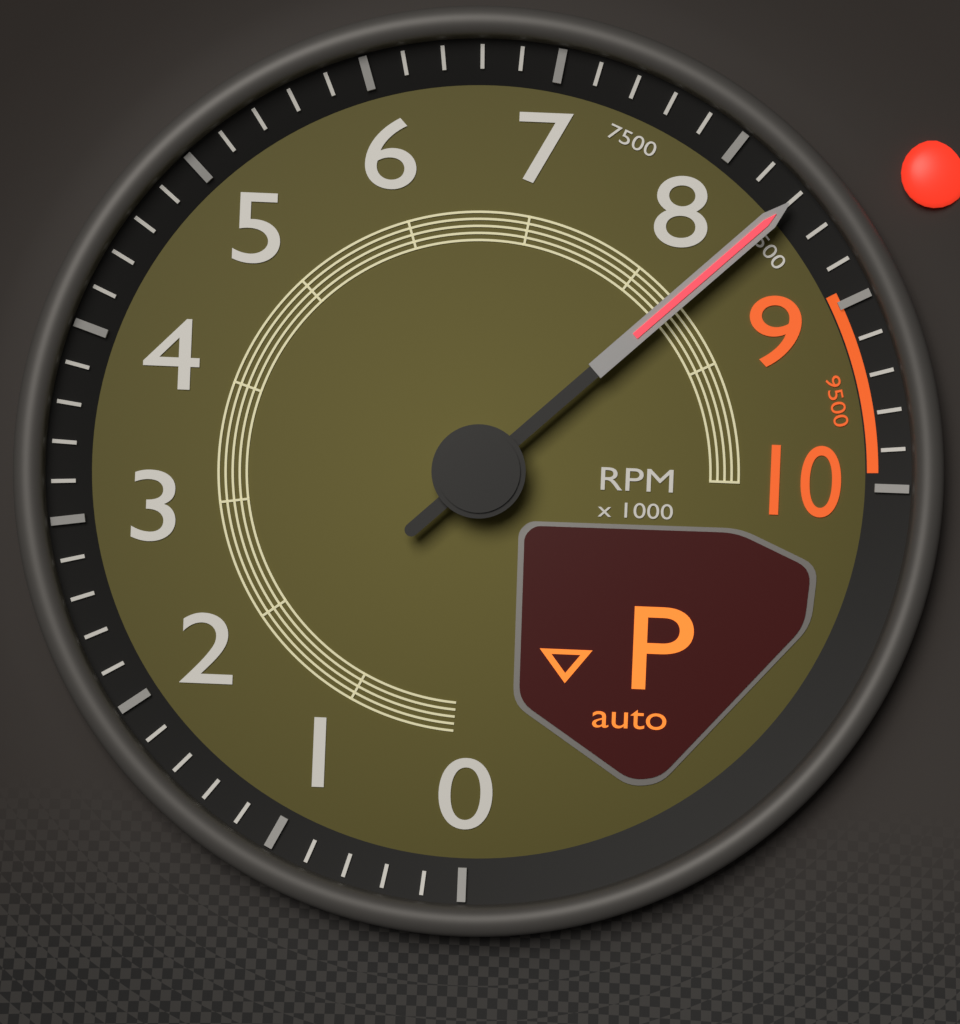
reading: 8400 RPM
